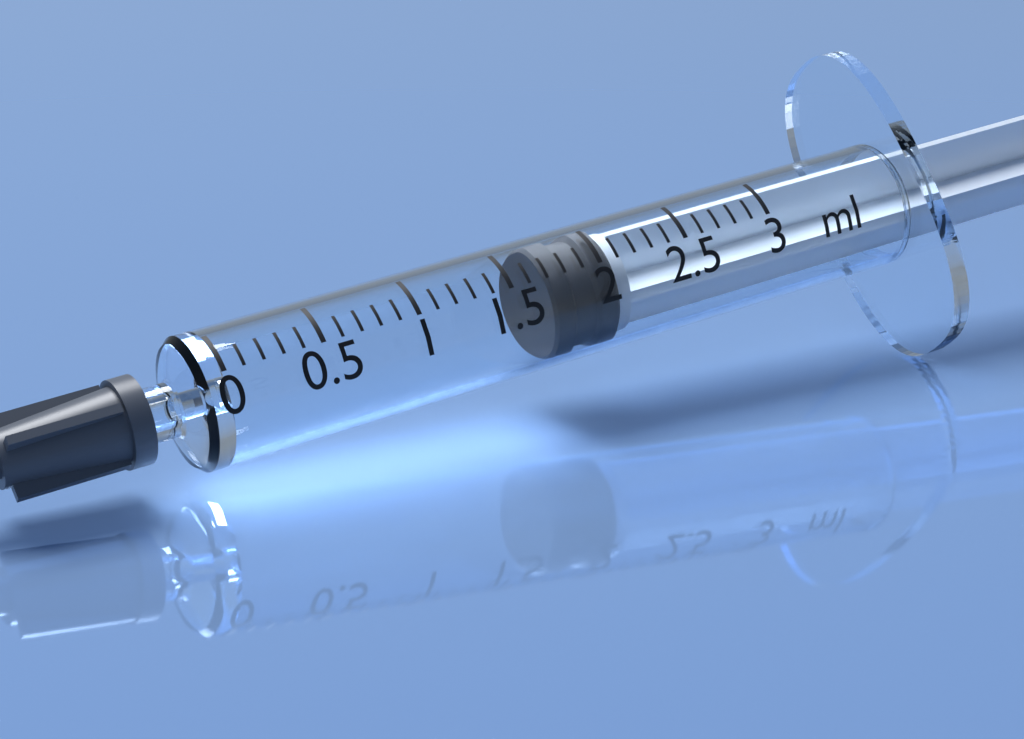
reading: 1.7 ml
